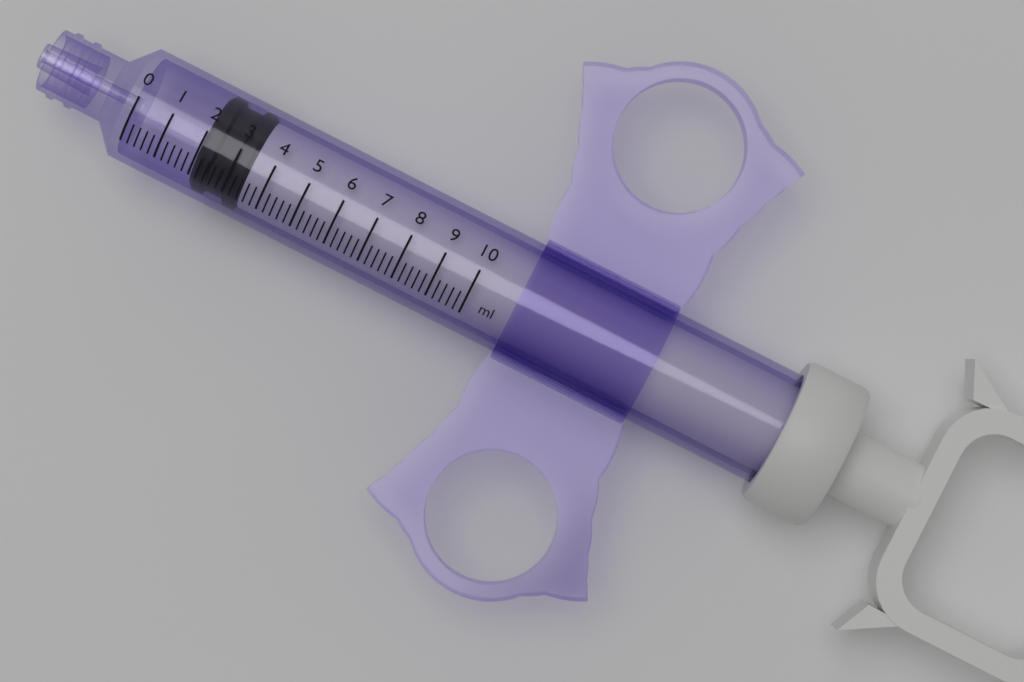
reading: 2.0 ml
